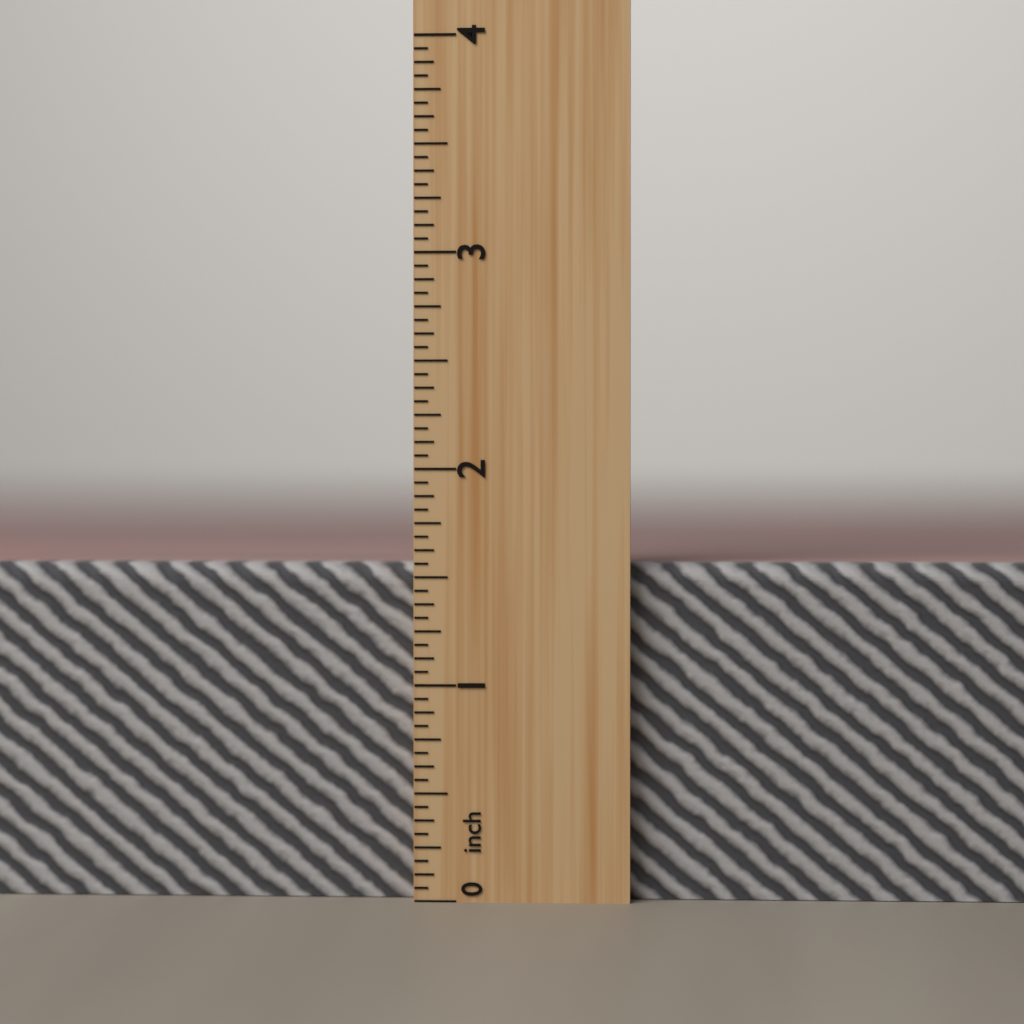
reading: 1.5625 inch
